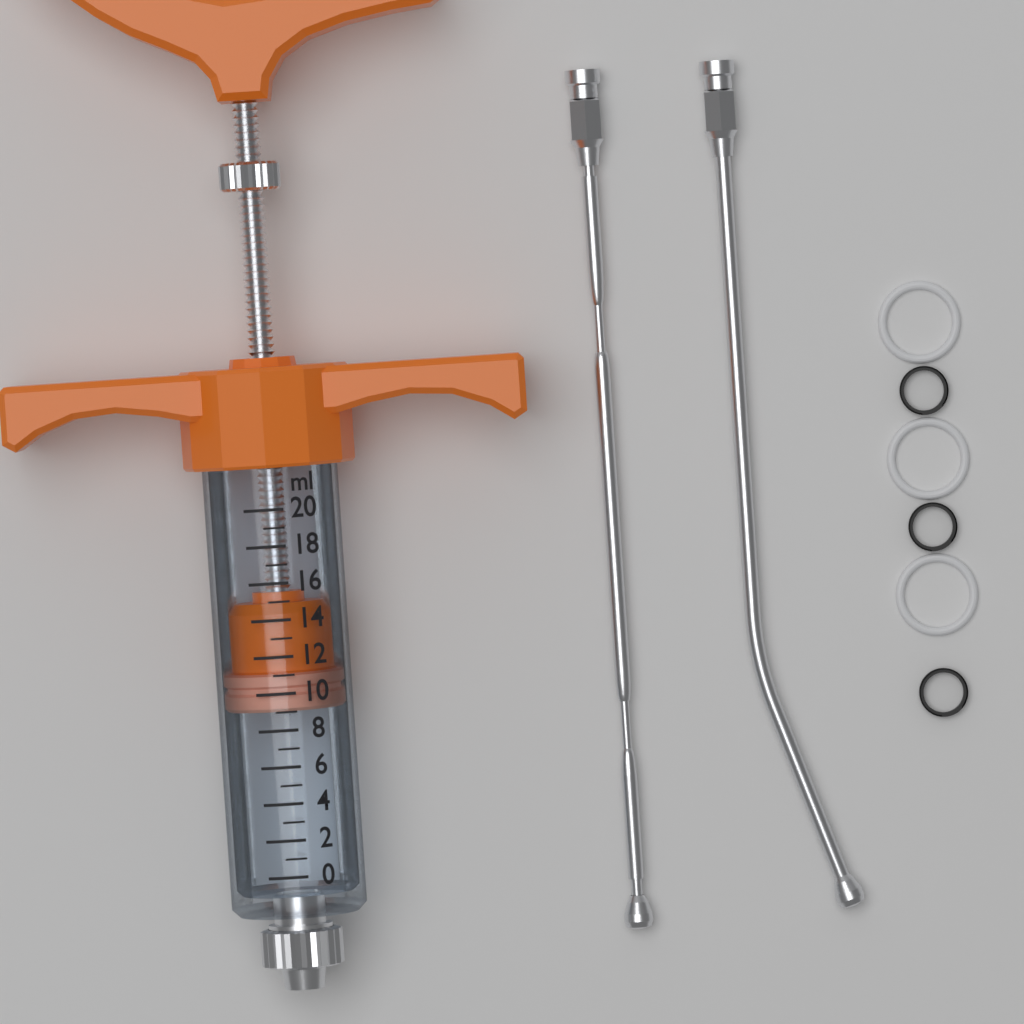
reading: 9 ml
